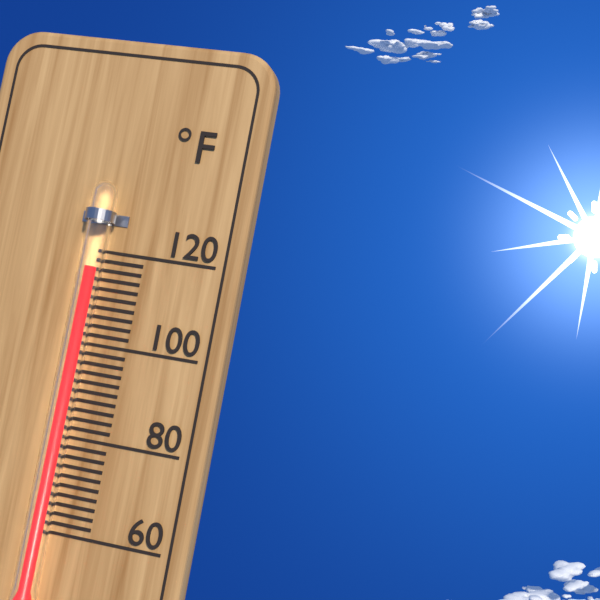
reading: 116 °F
